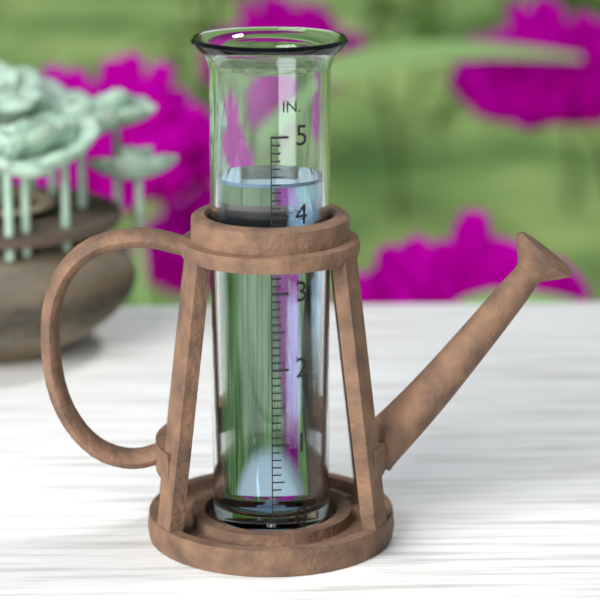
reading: 4.4 in
